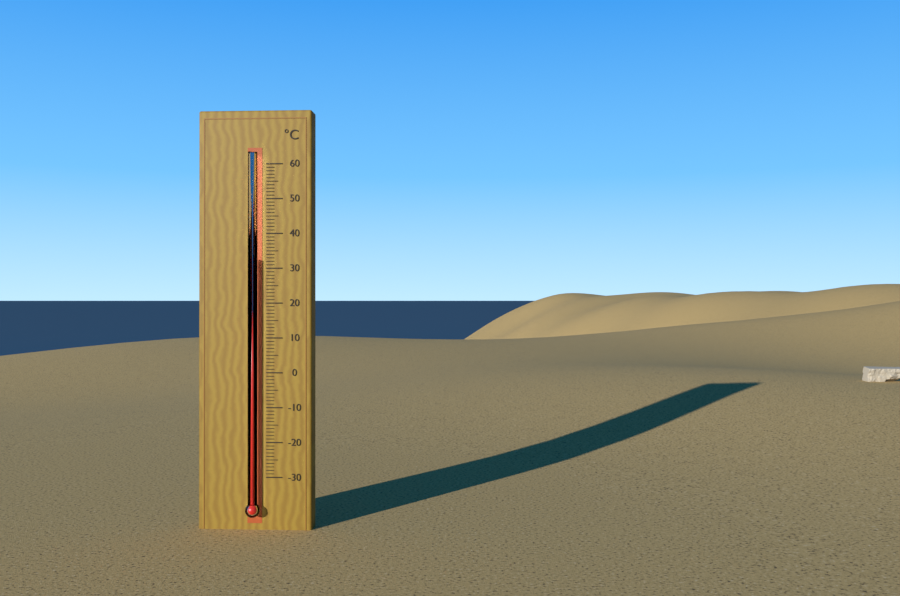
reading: 33 °C
